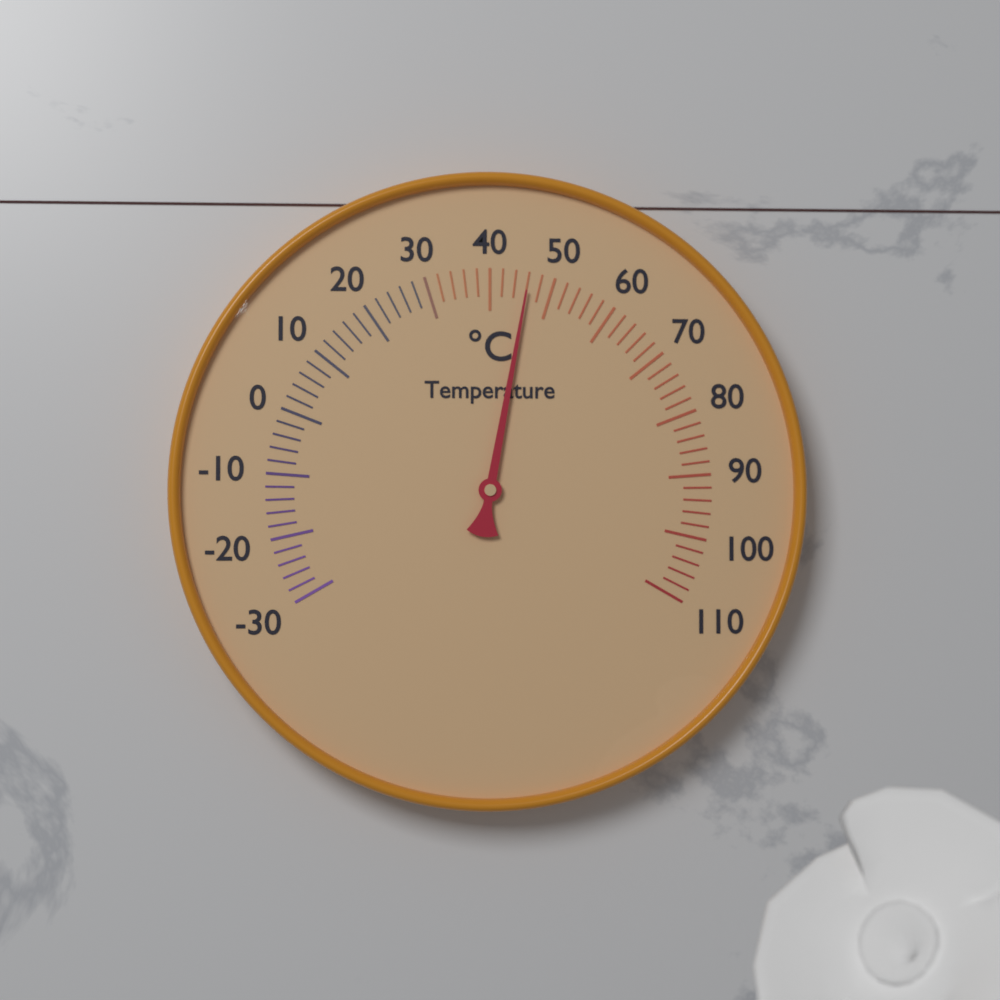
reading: 46 °C
